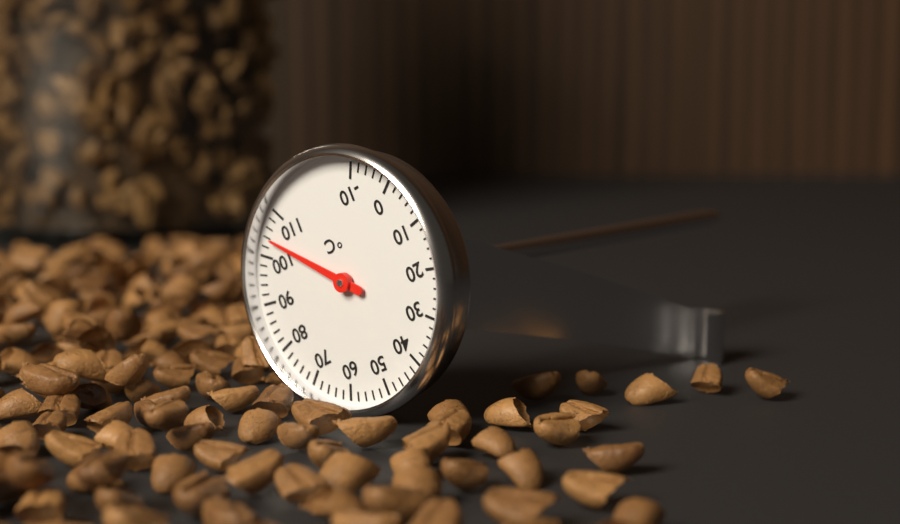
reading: 104 °C
